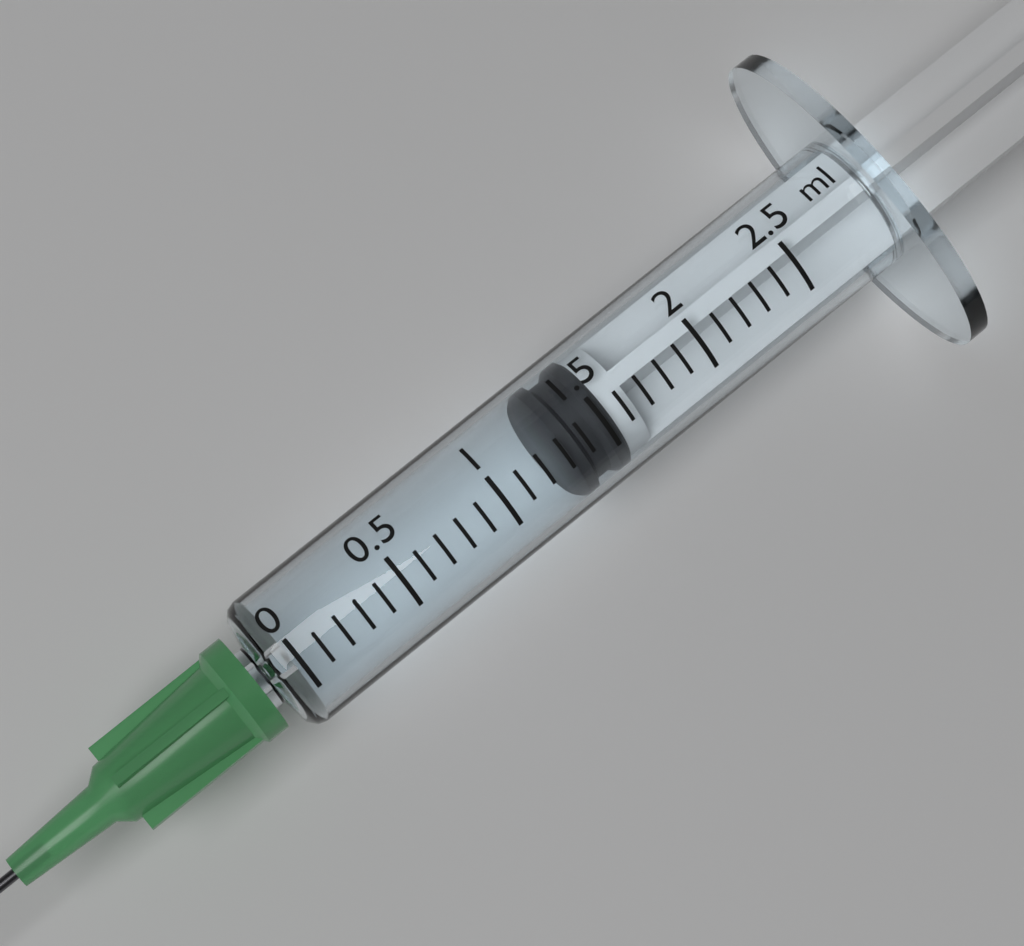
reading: 1.3 ml
